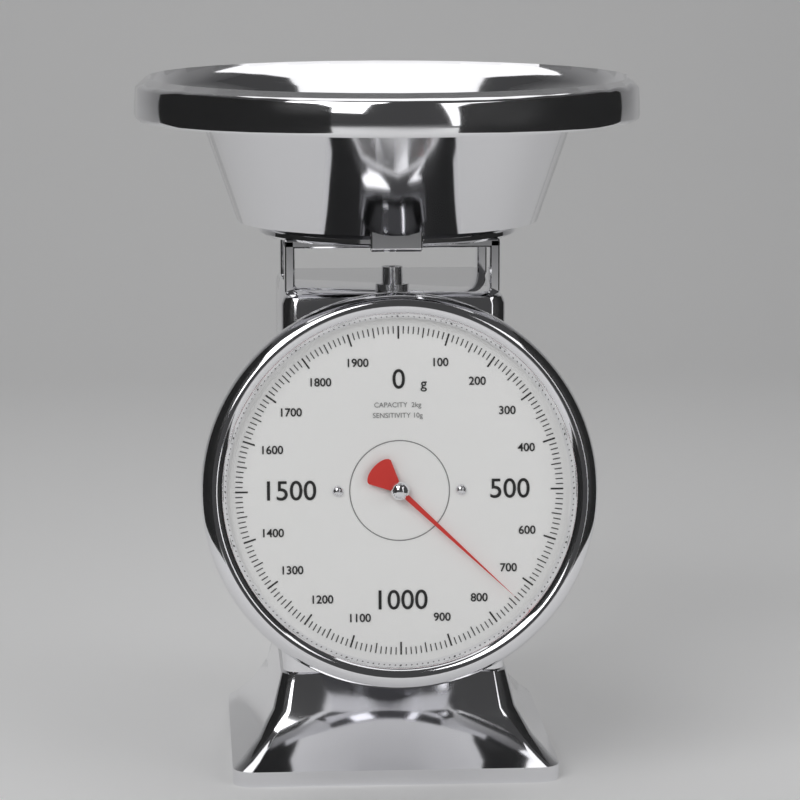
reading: 740 g
